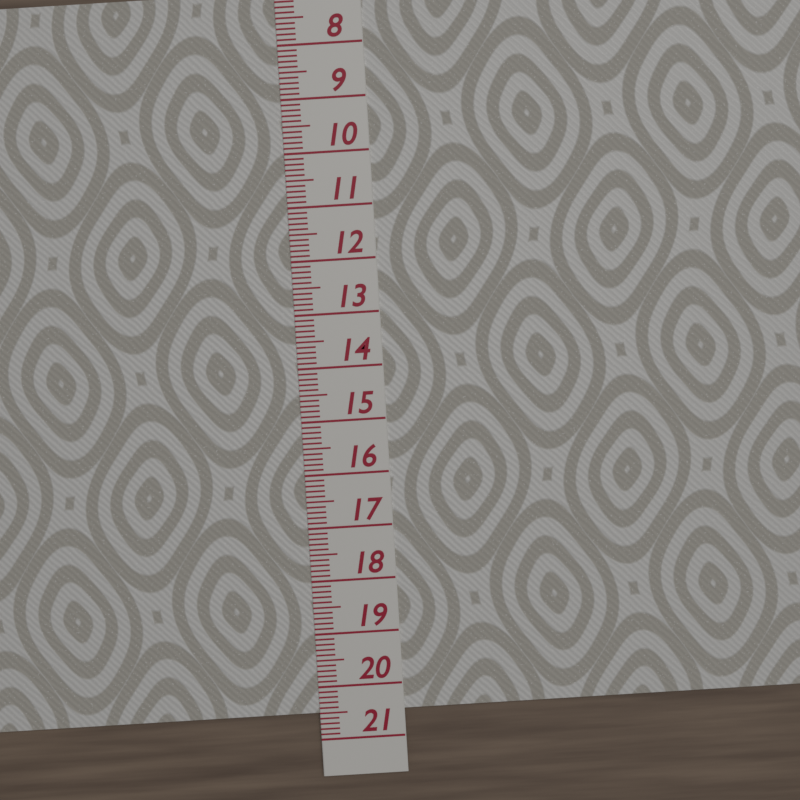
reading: 20.5 (no unit)
